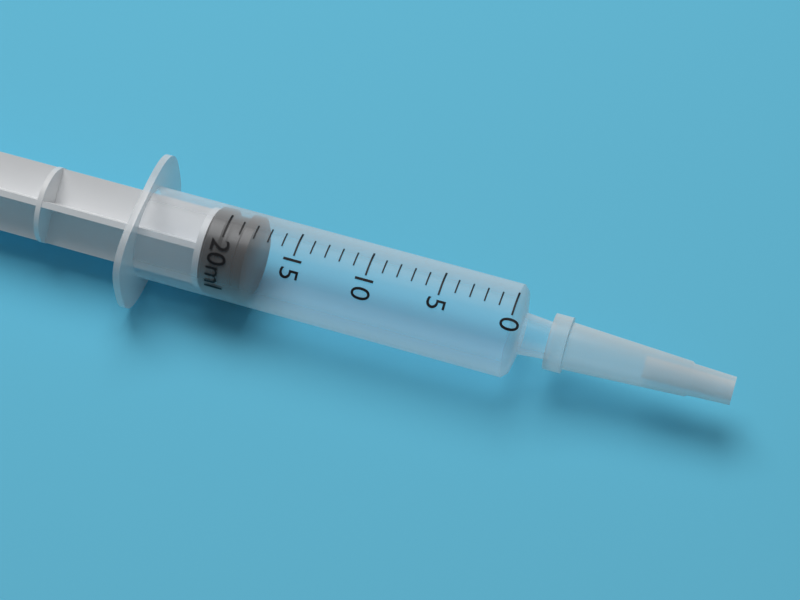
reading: 18 ml
